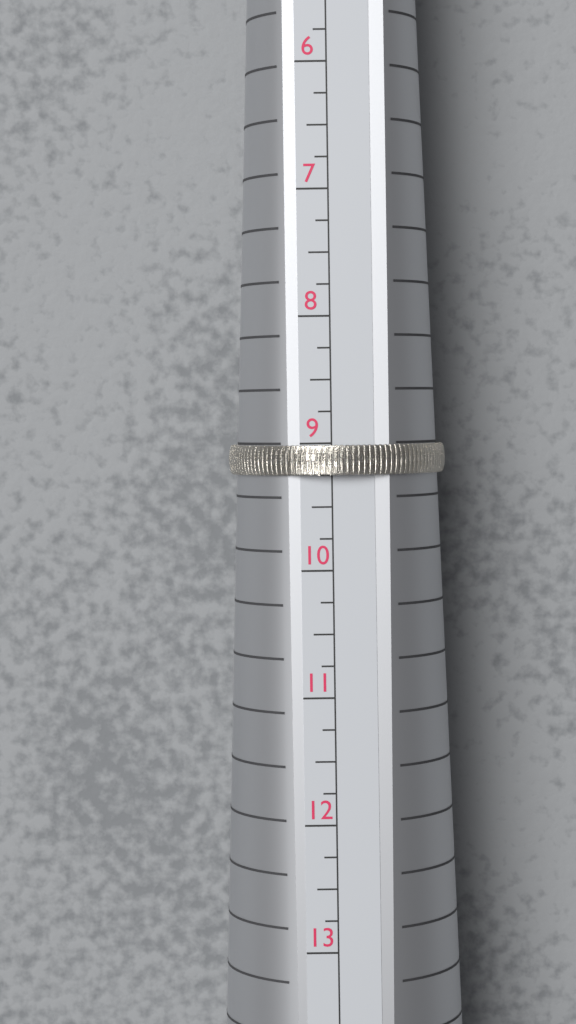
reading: 9.25 US
